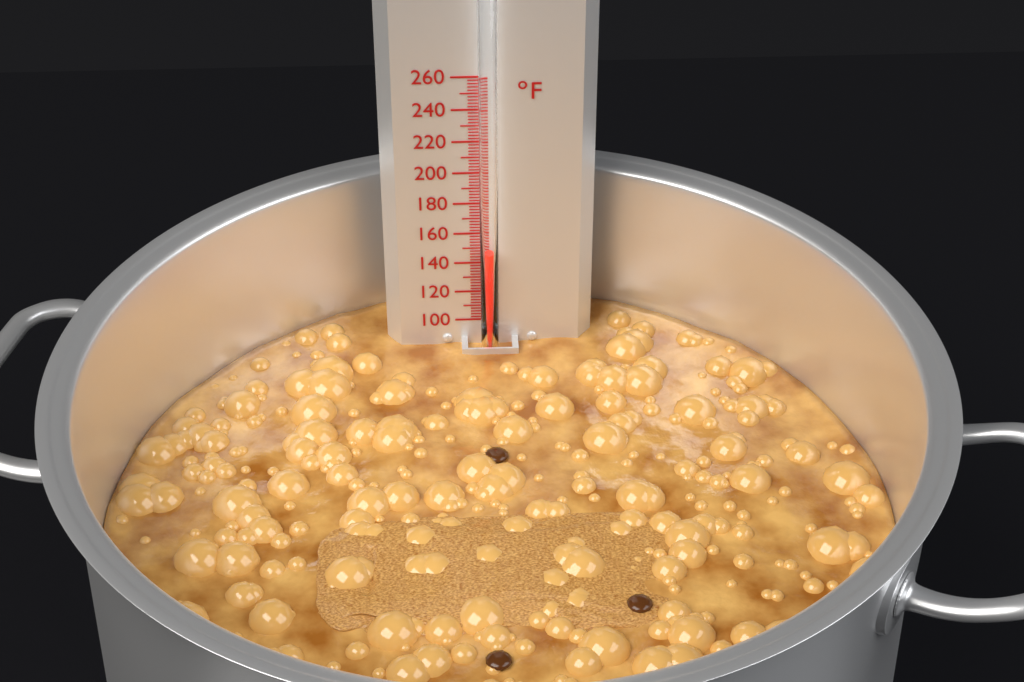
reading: 150 °F
